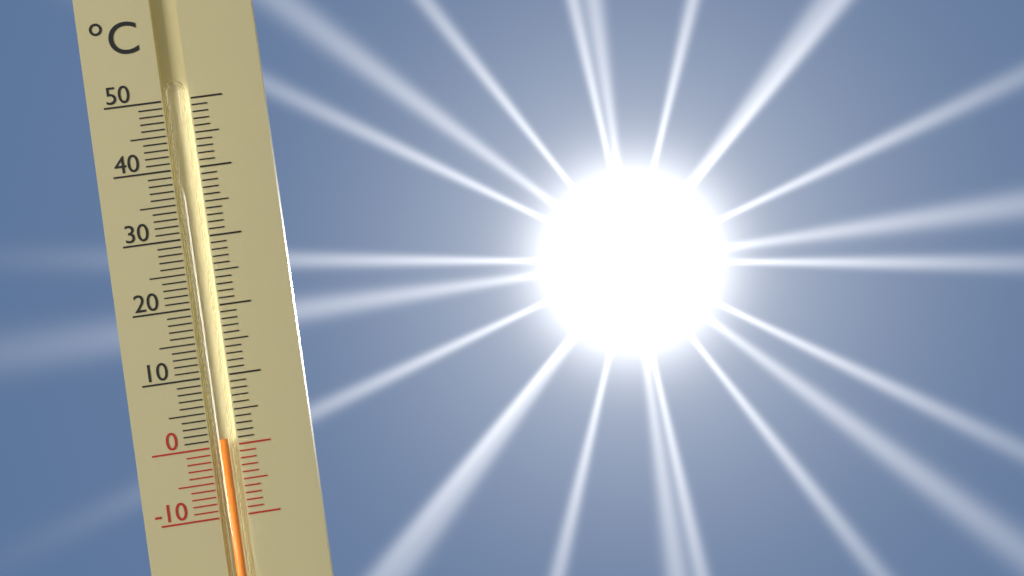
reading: 1 °C
